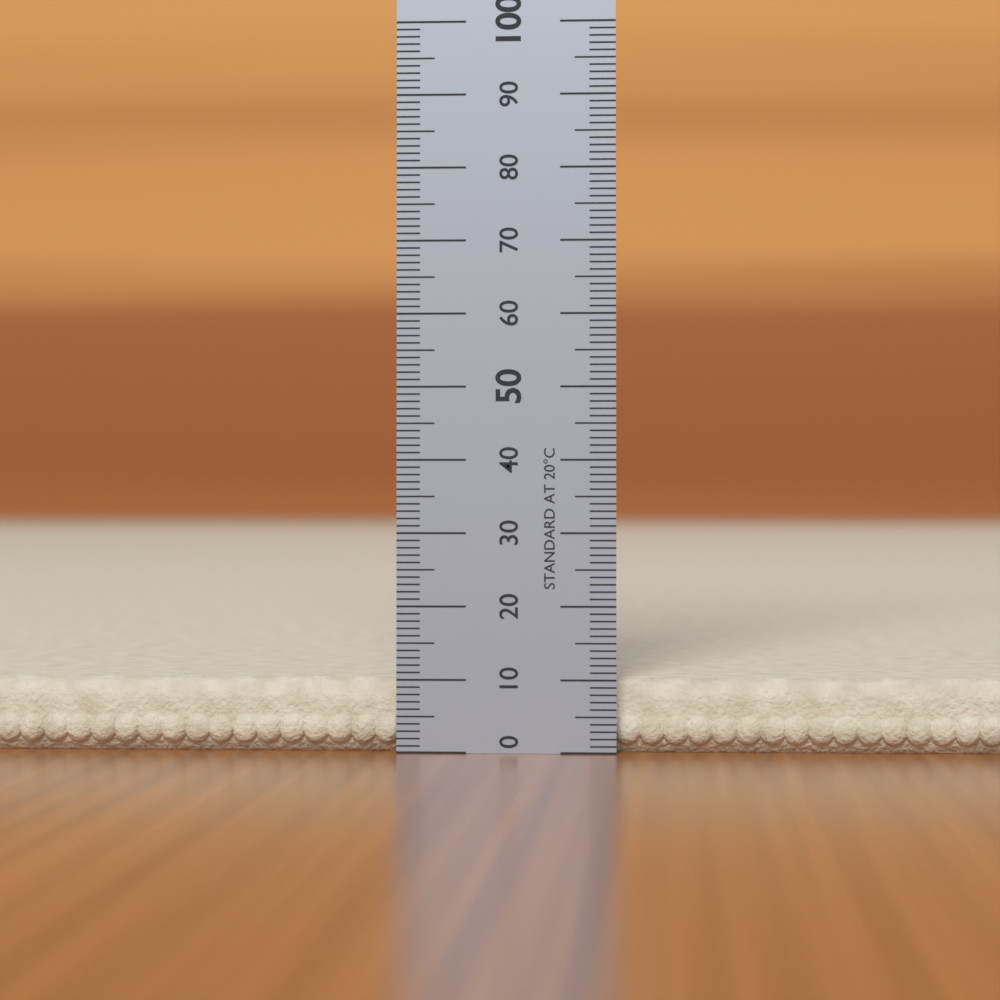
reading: 10 (no unit)
